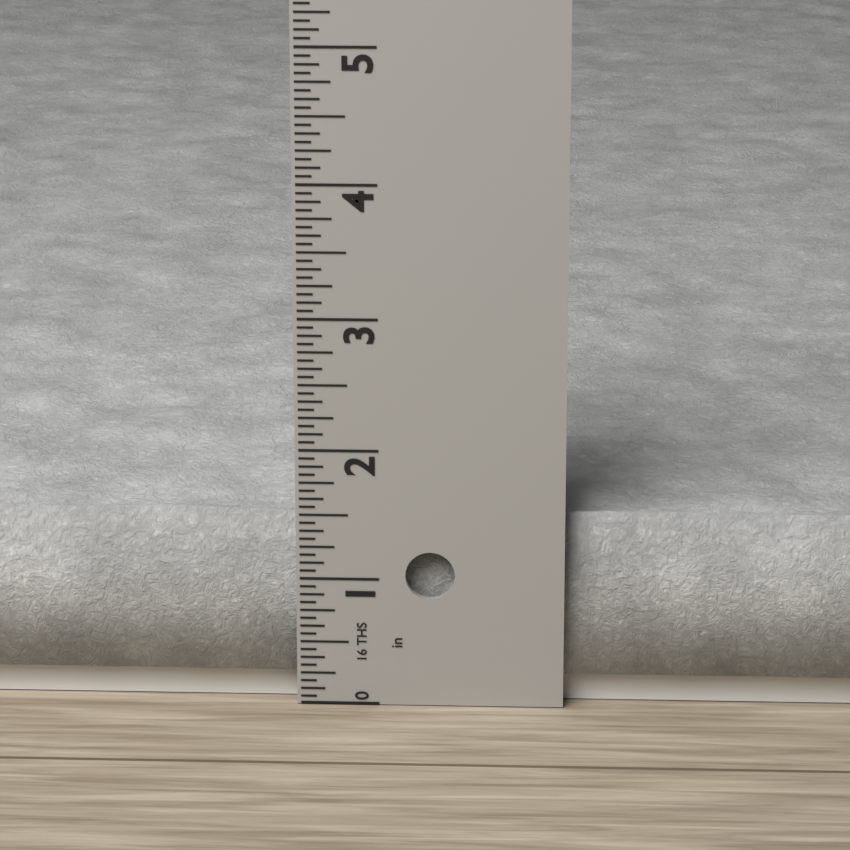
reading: 1.5000 in
